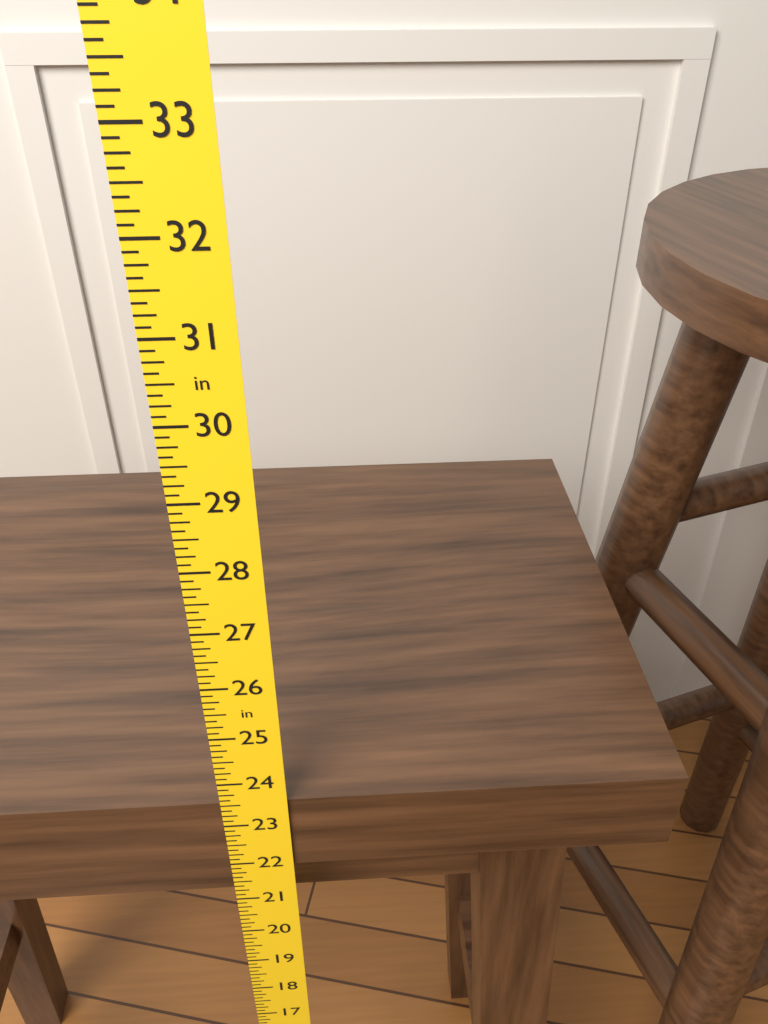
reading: 23.500 in
